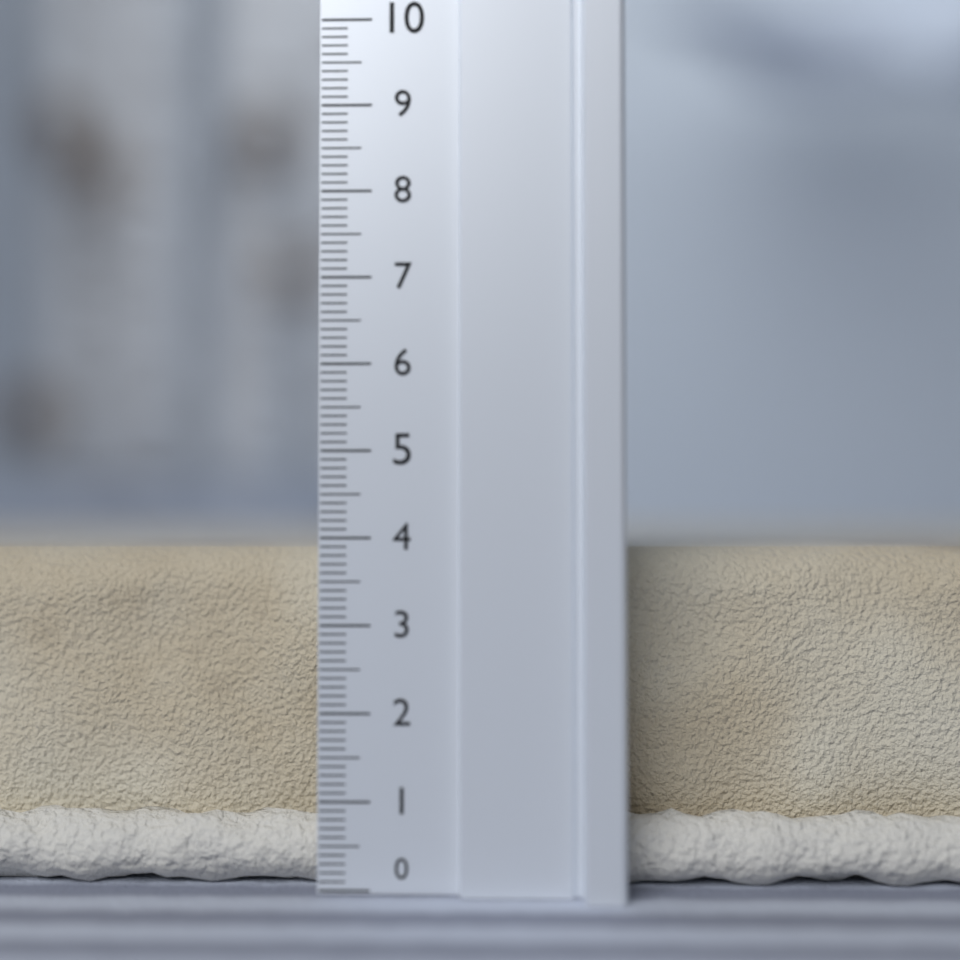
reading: 3.9 (no unit)
